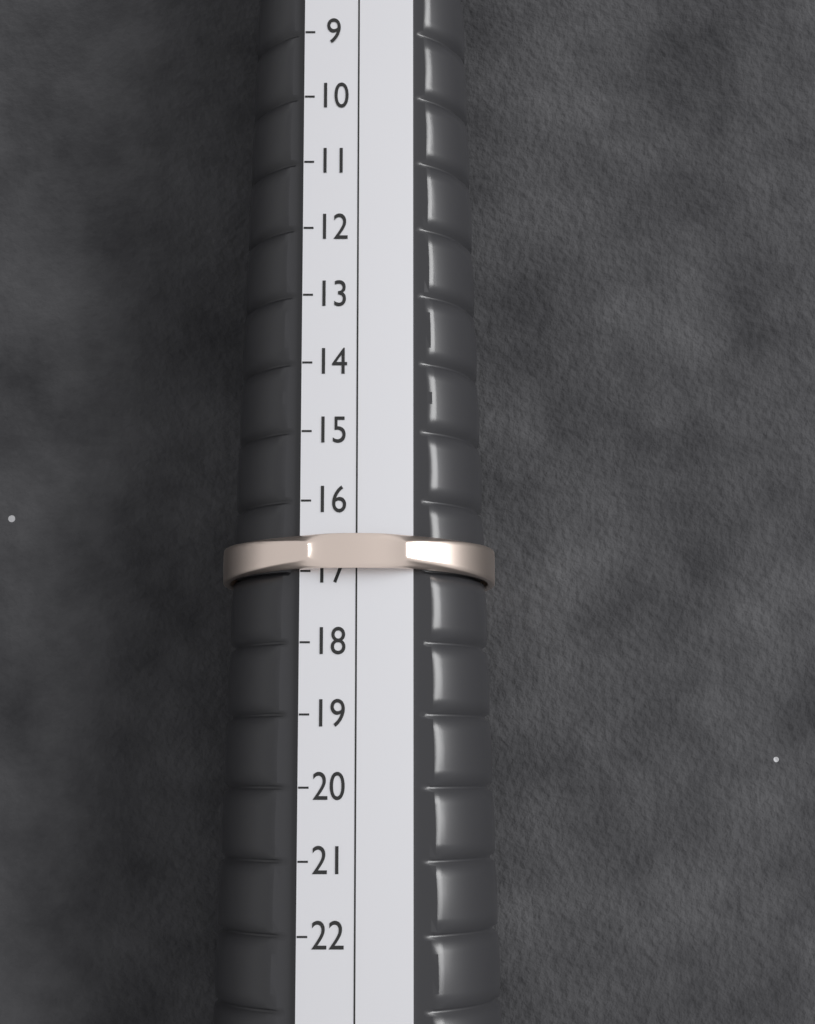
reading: 17 (no unit)
